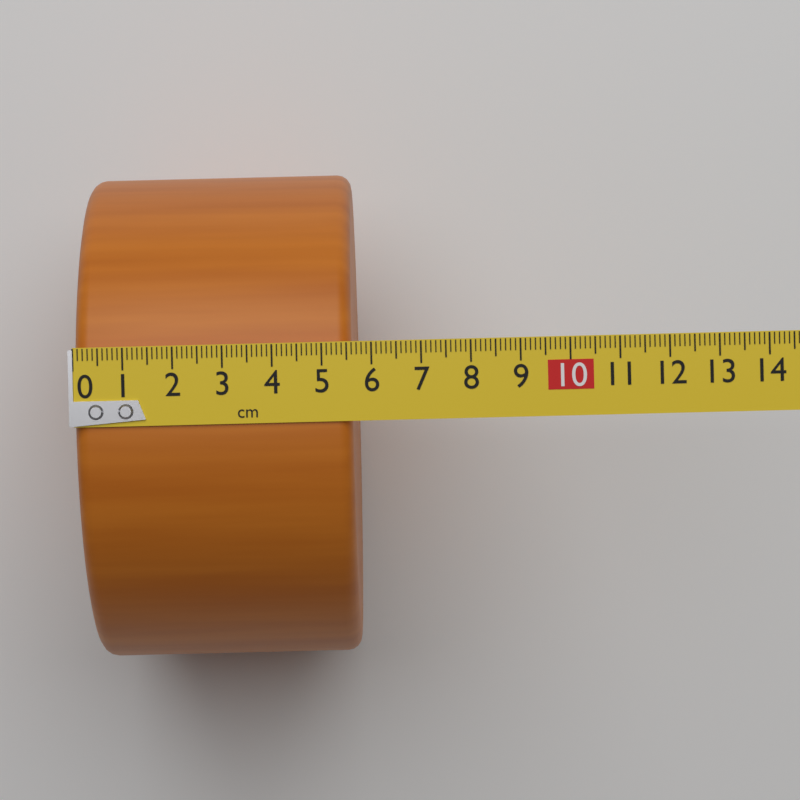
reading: 5.6 cm
